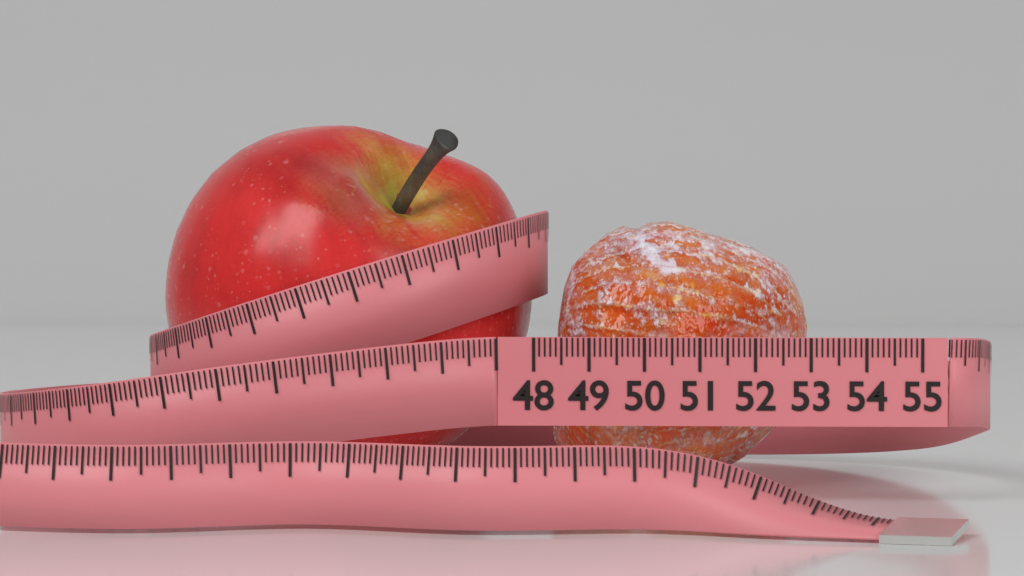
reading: 52.9 (no unit)
